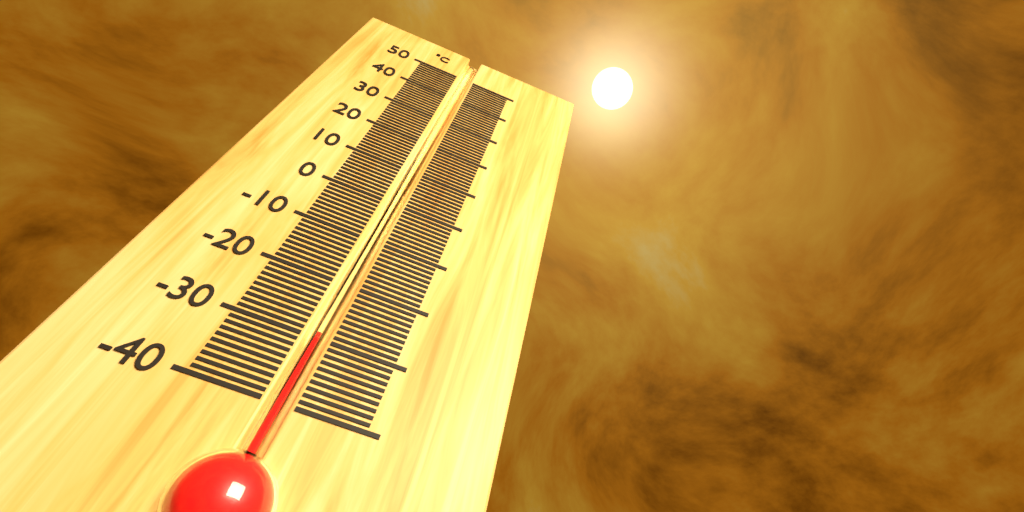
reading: -29 °C
